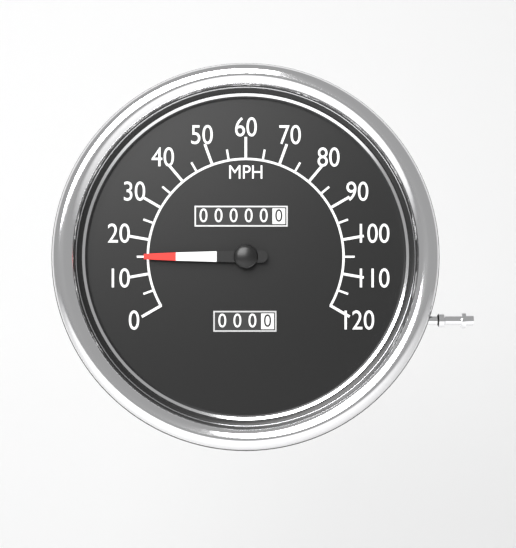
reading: 15 MPH
